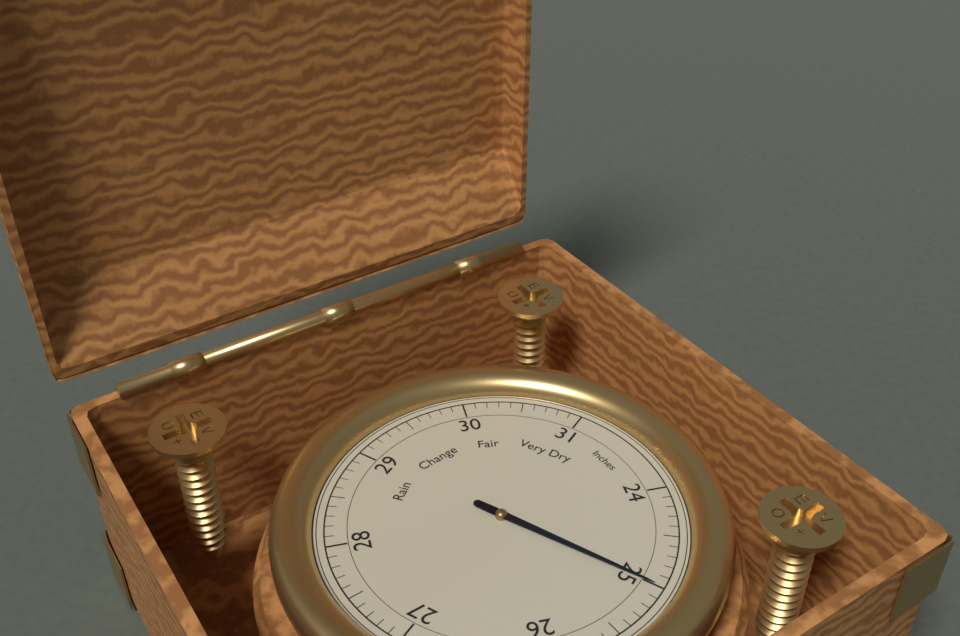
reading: 25.0 Inches
